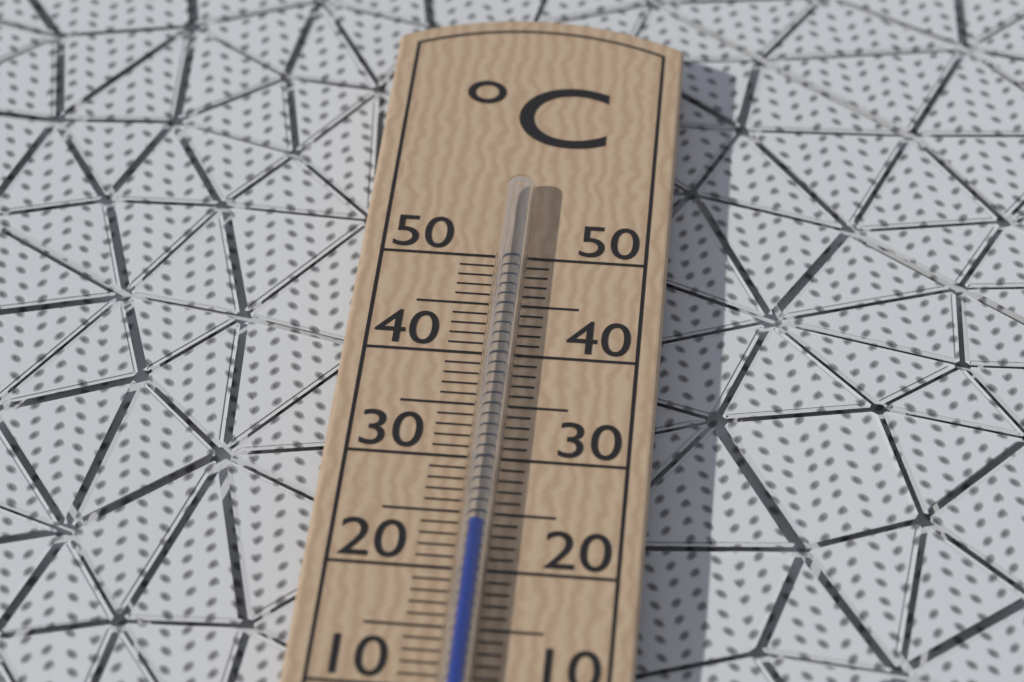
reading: 23 °C
